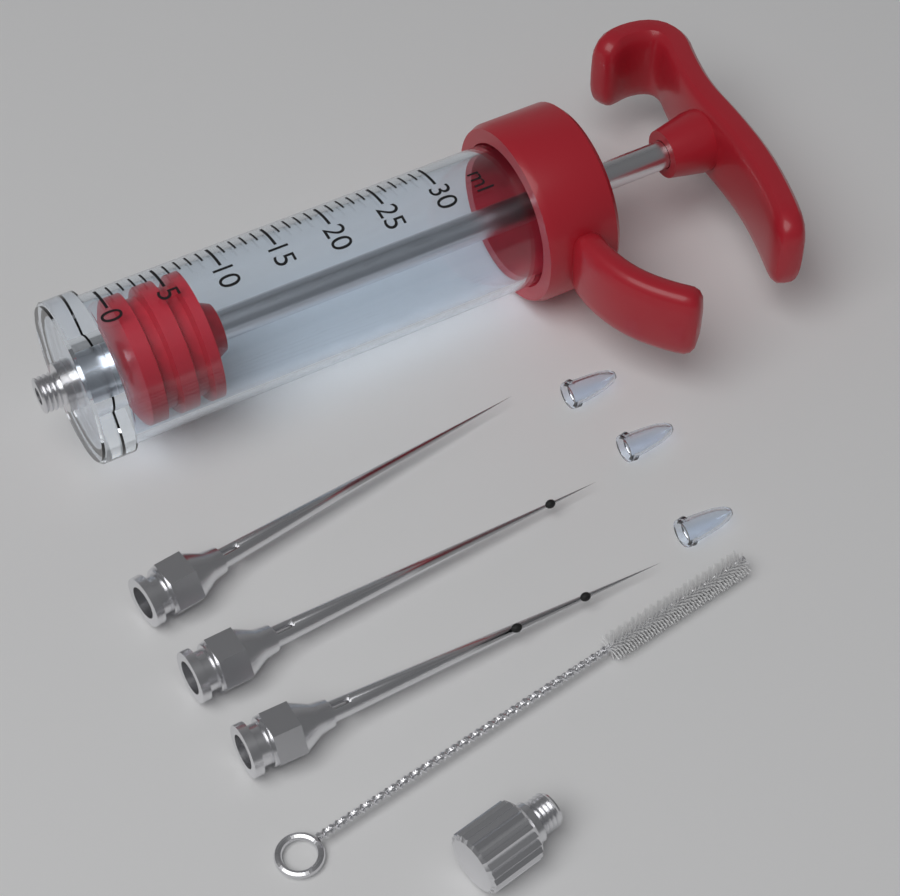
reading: 0 ml
